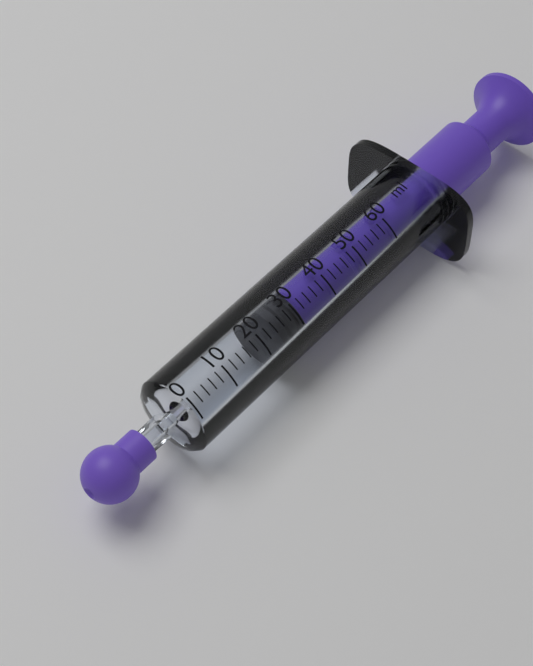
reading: 24 ml
